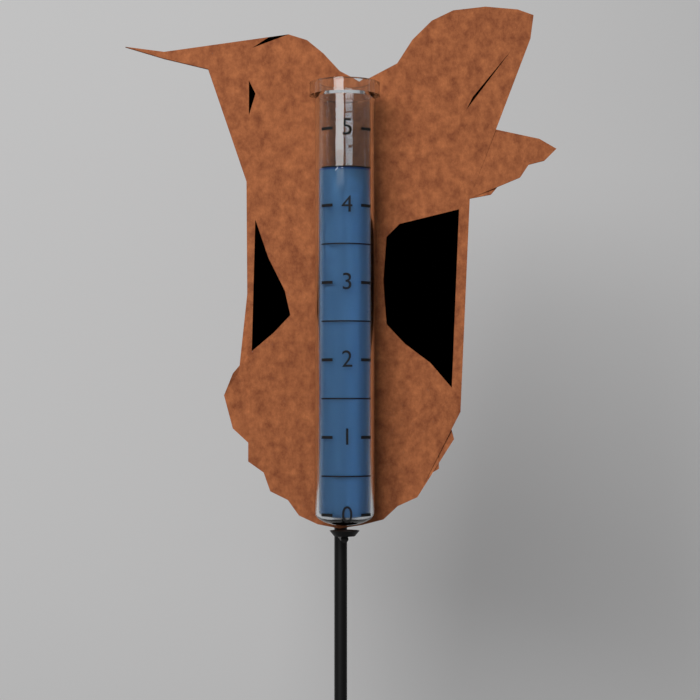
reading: 4.5 (no unit)
